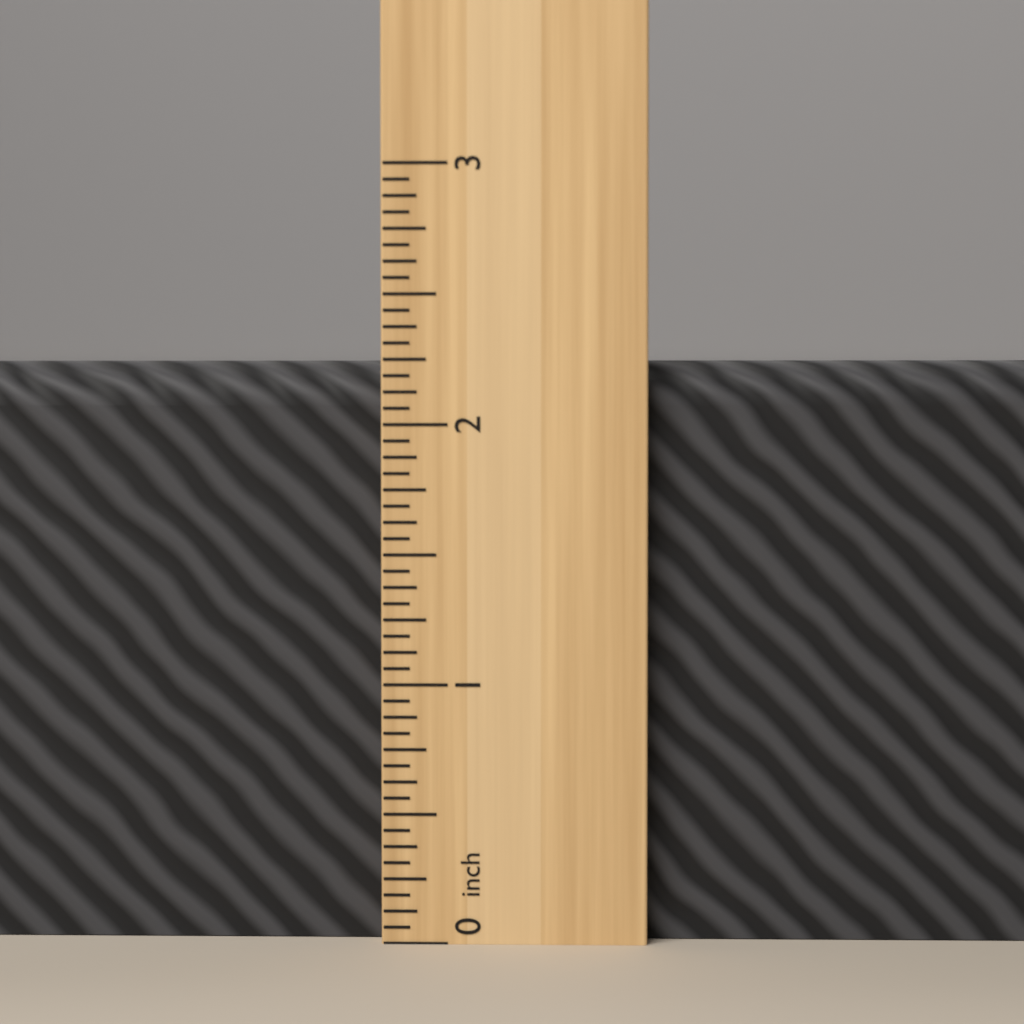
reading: 2.2500 inch
